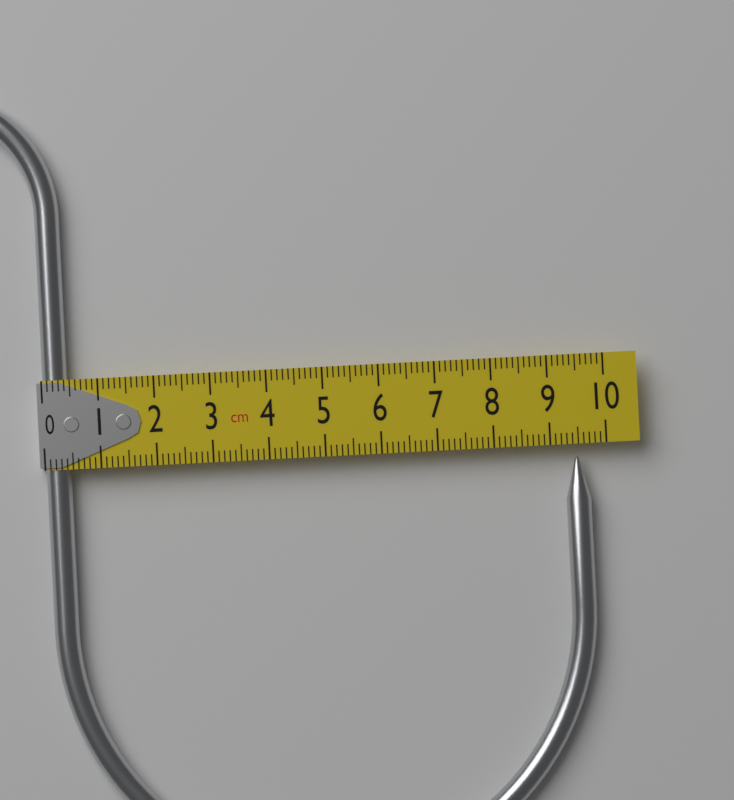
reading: 9.7 cm
